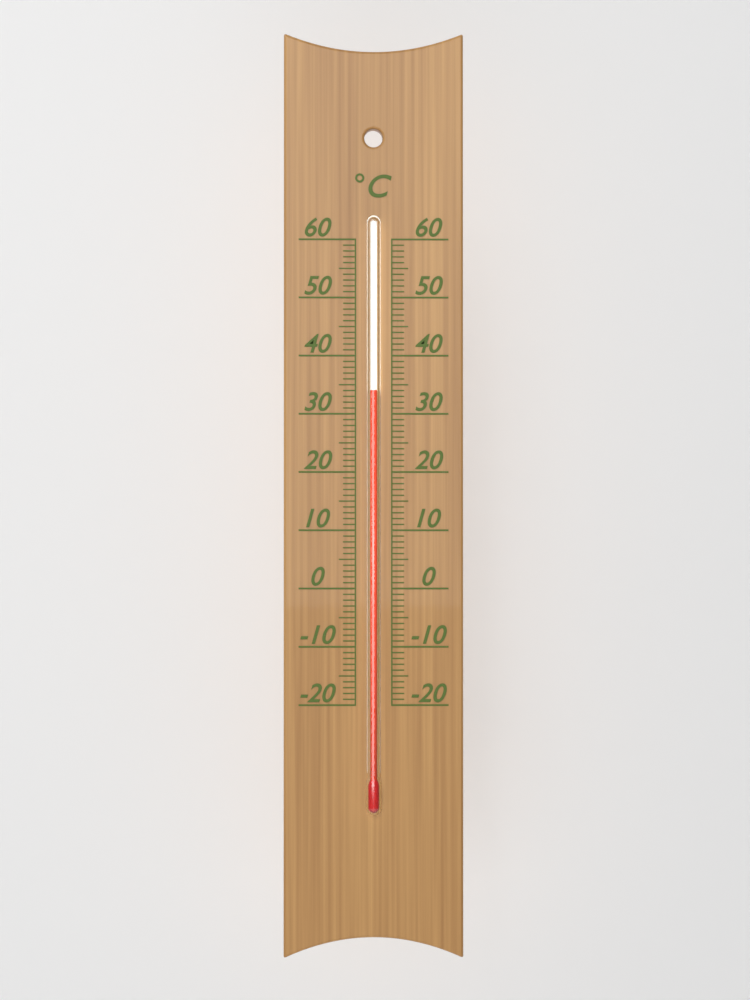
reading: 34 °C
